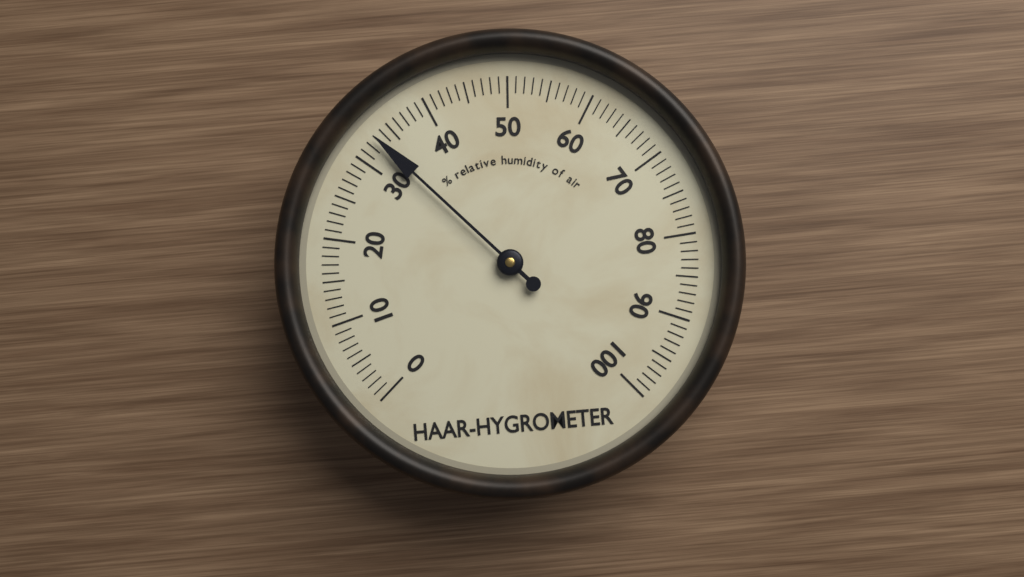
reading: 33 %
